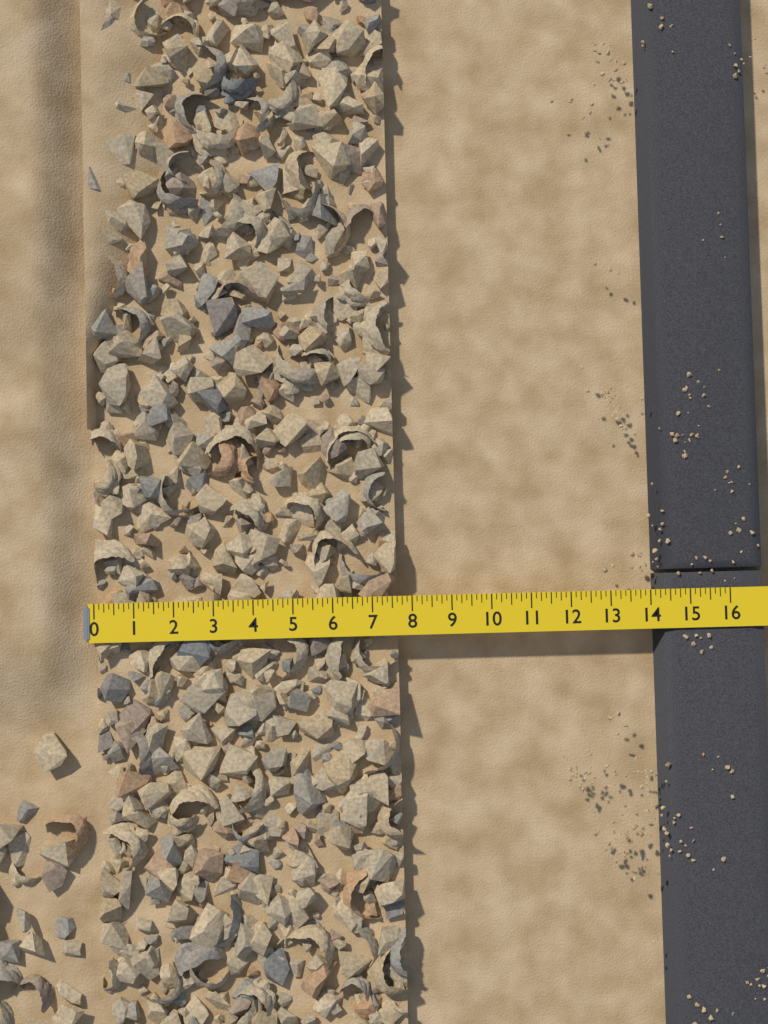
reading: 7.625 (no unit)
